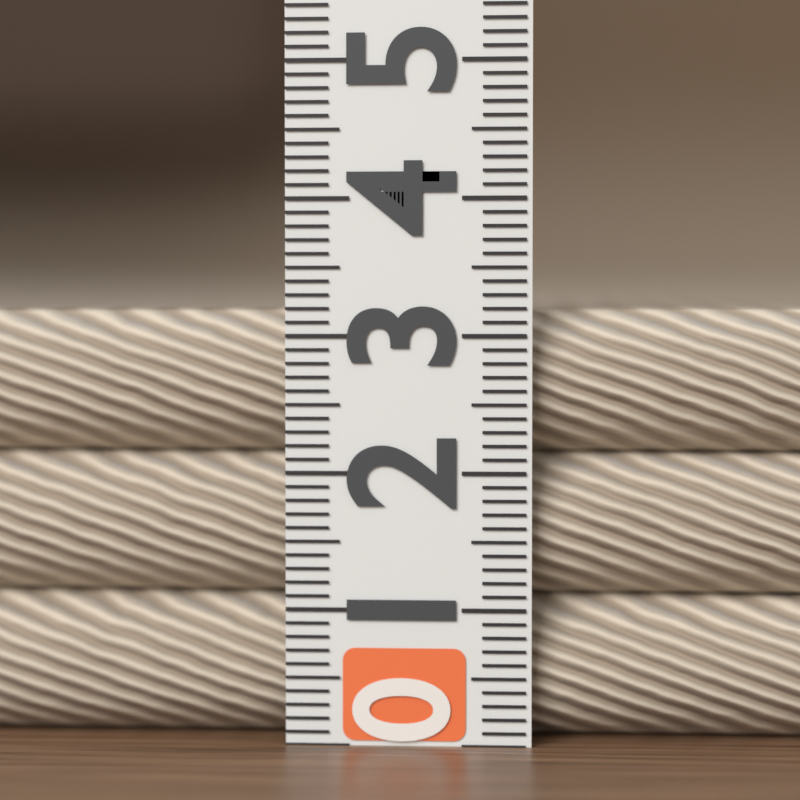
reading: 3.2 (no unit)
